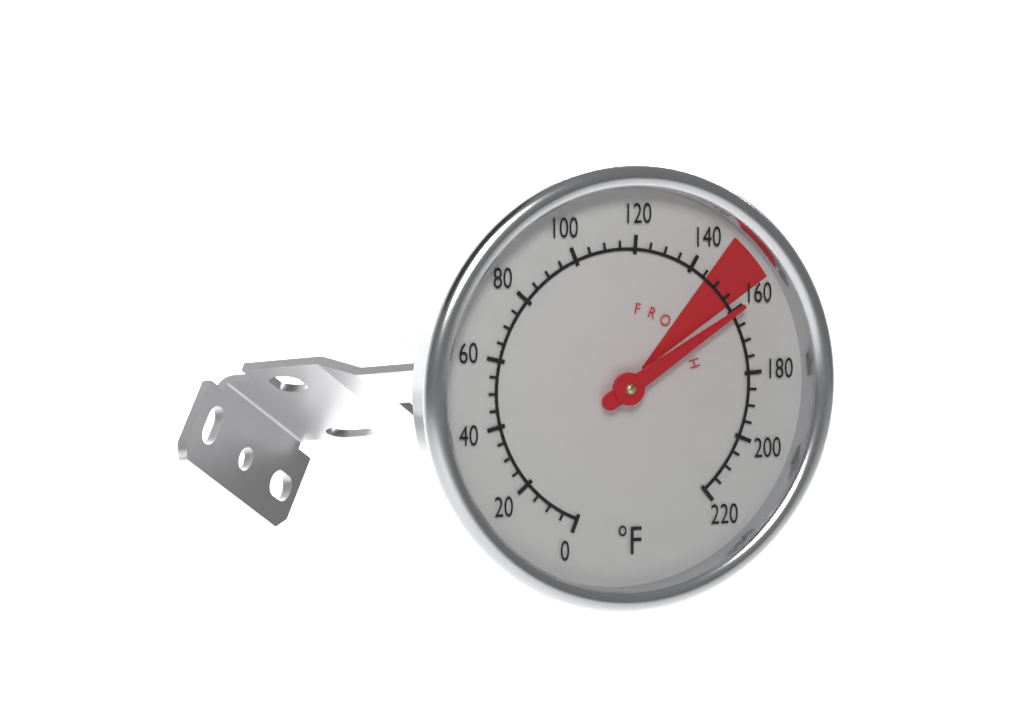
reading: 160 °F
